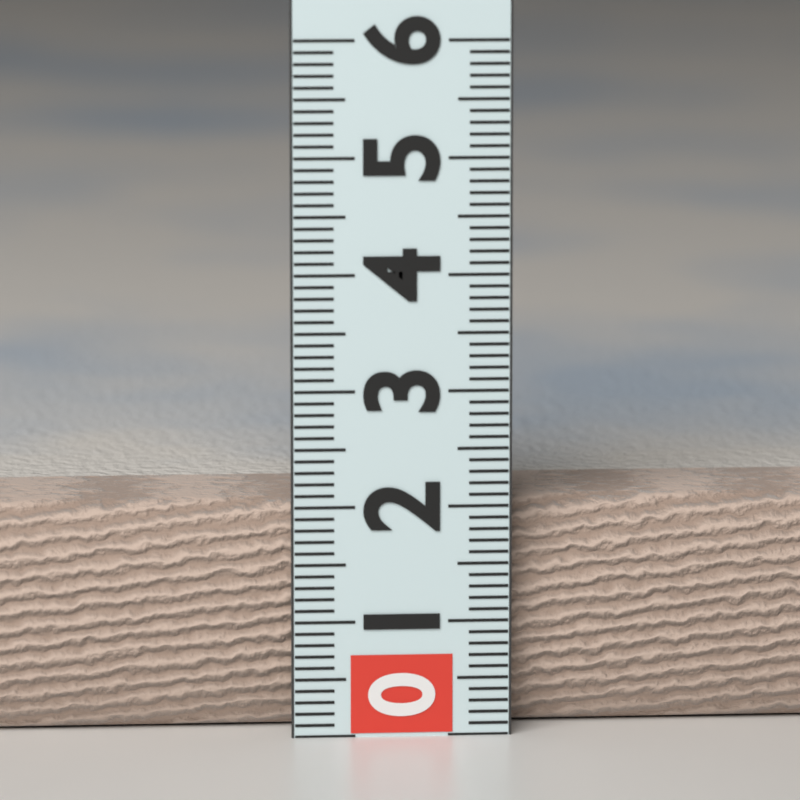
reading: 2.0 (no unit)
